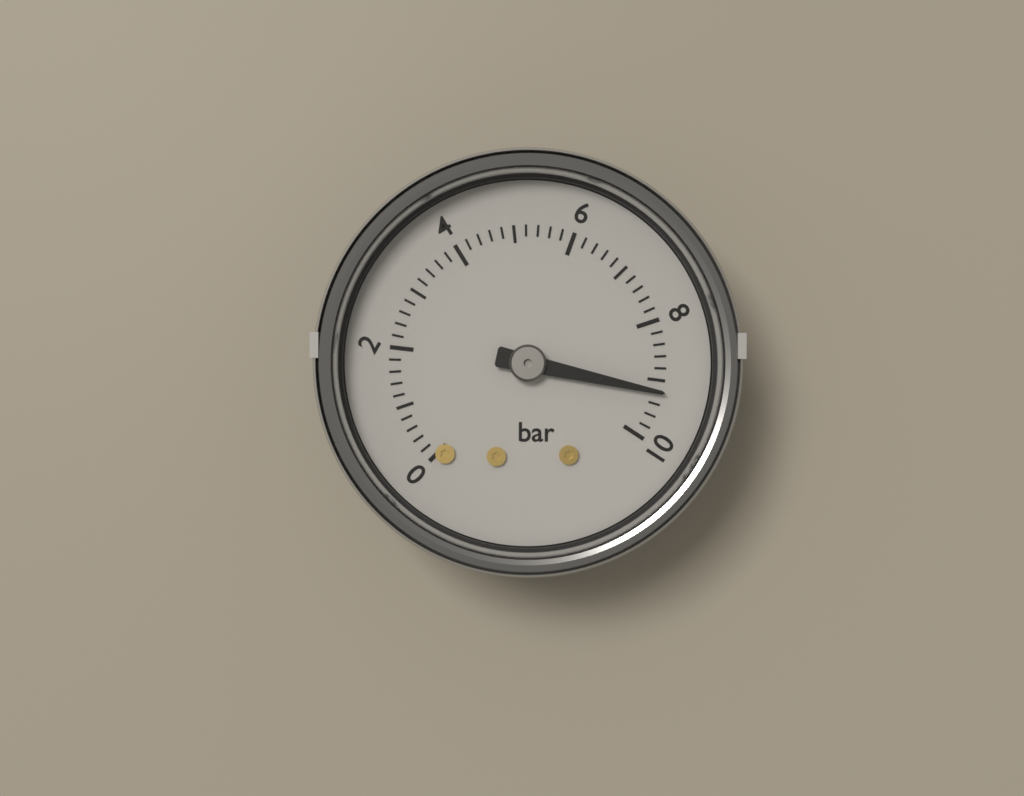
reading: 9.2 bar
